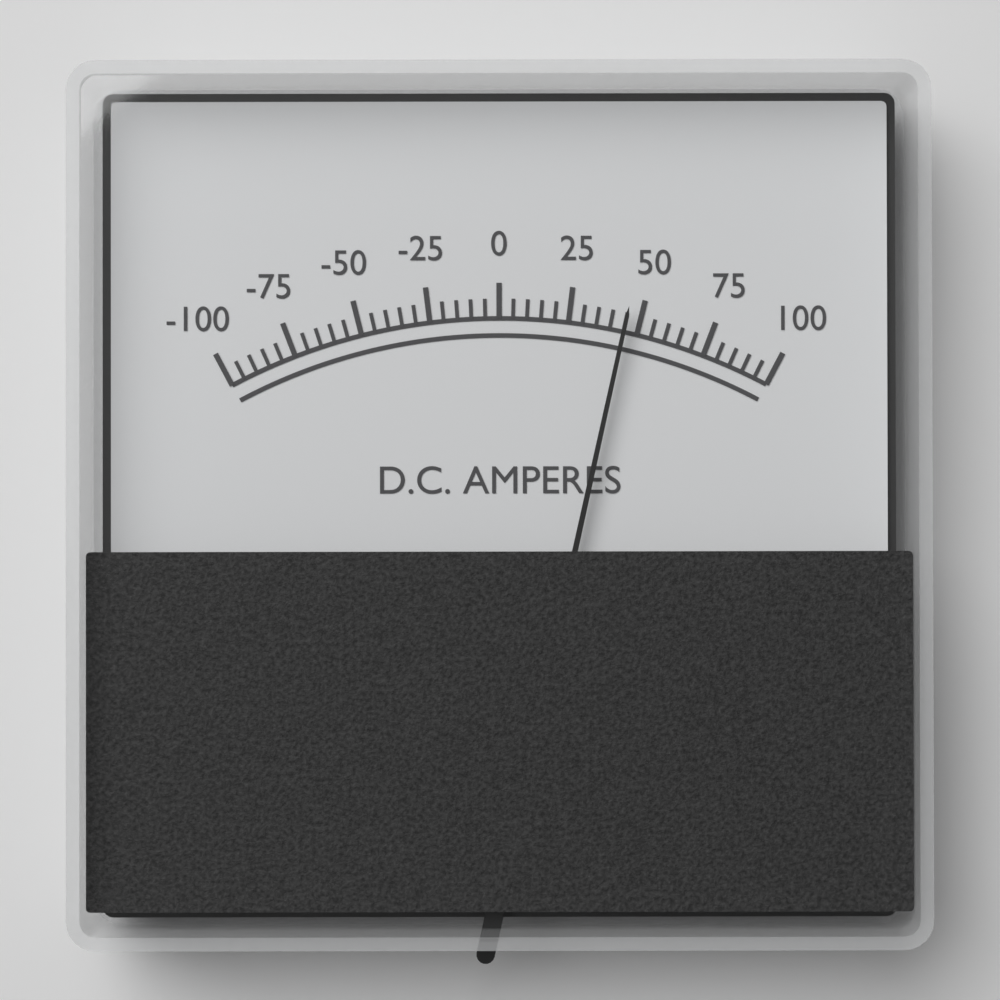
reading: 45 A
